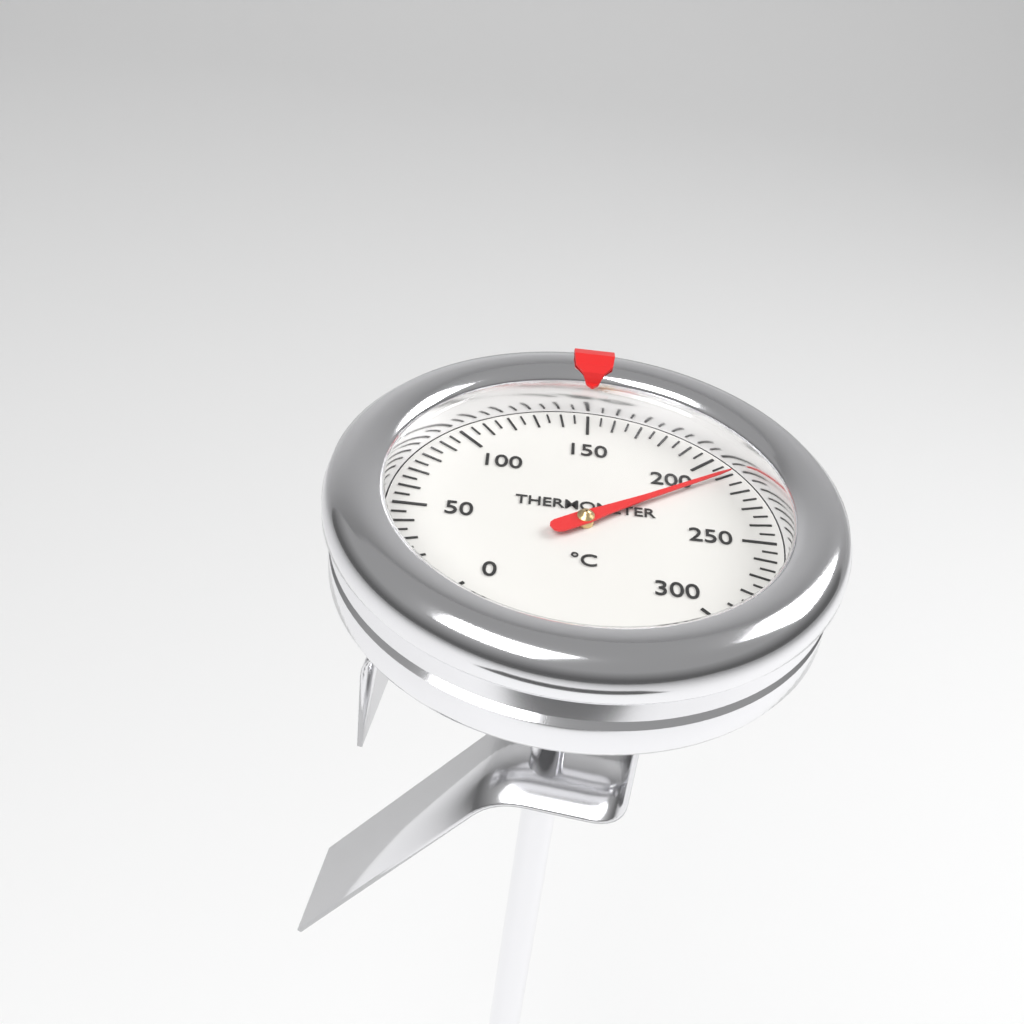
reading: 210 °C
